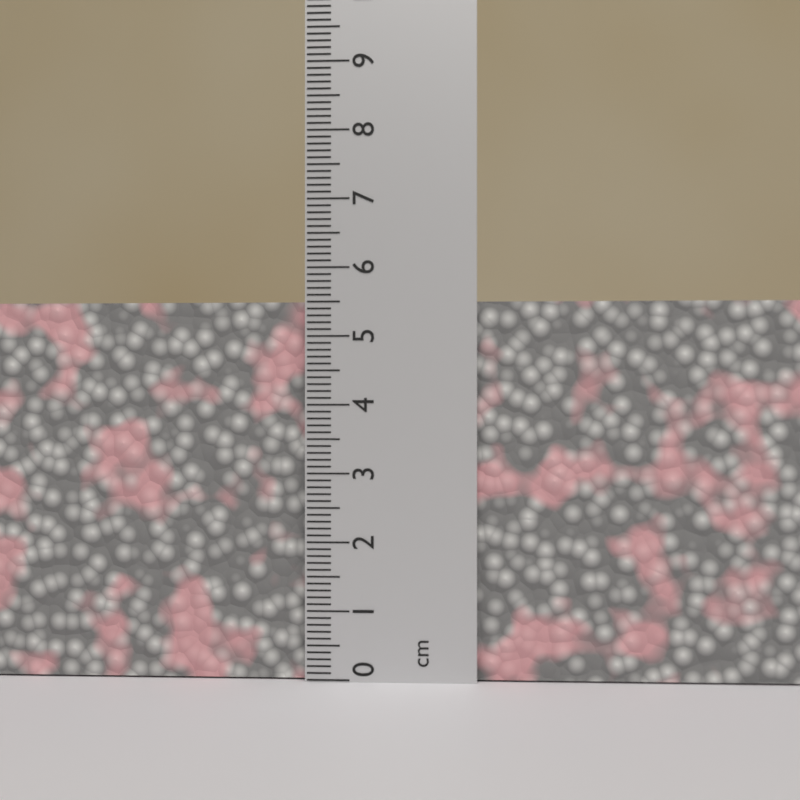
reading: 5.5 cm
